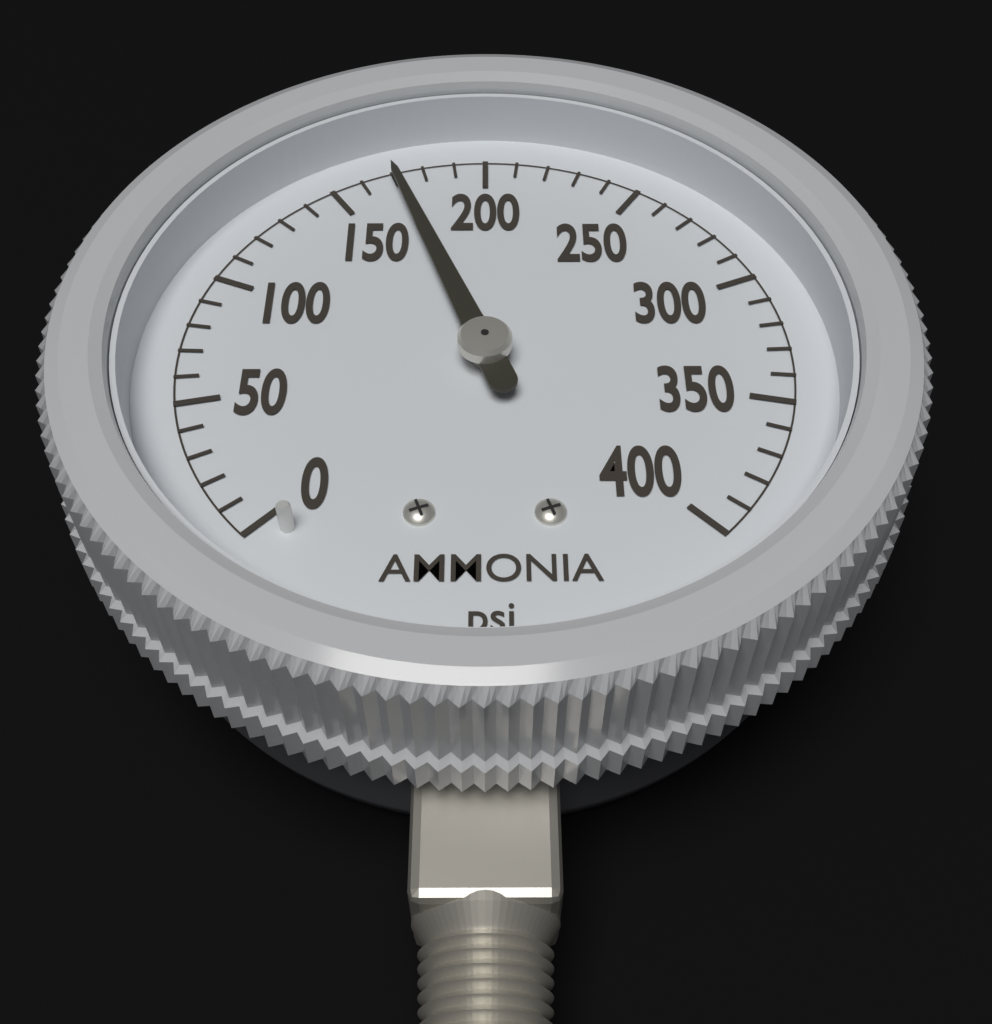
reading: 170 psi
